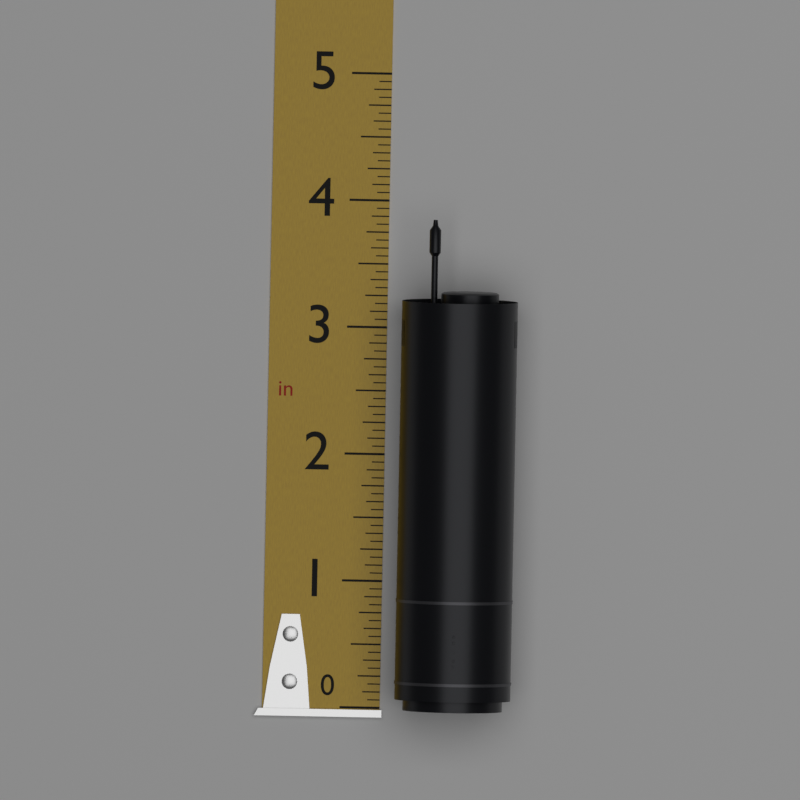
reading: 3.8750 in
